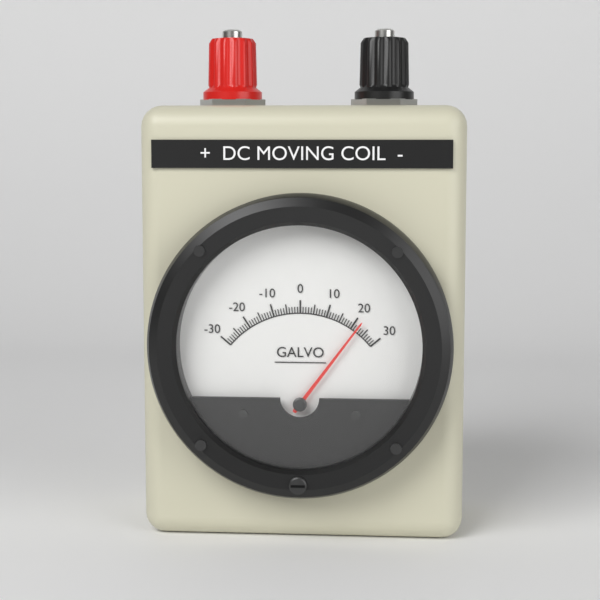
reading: 22 (no unit)
